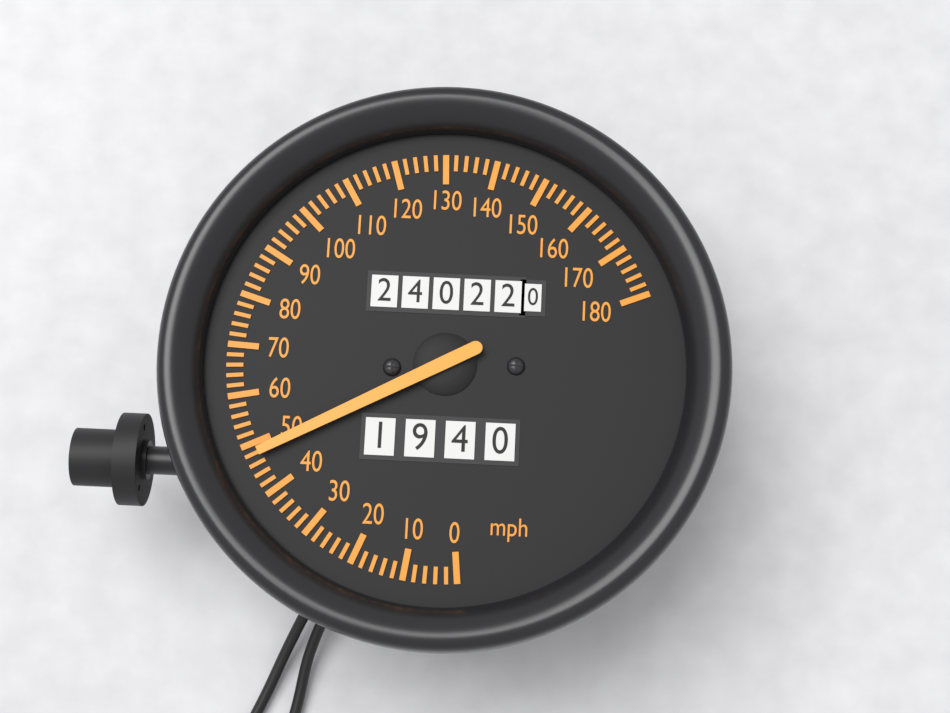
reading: 48 mph
